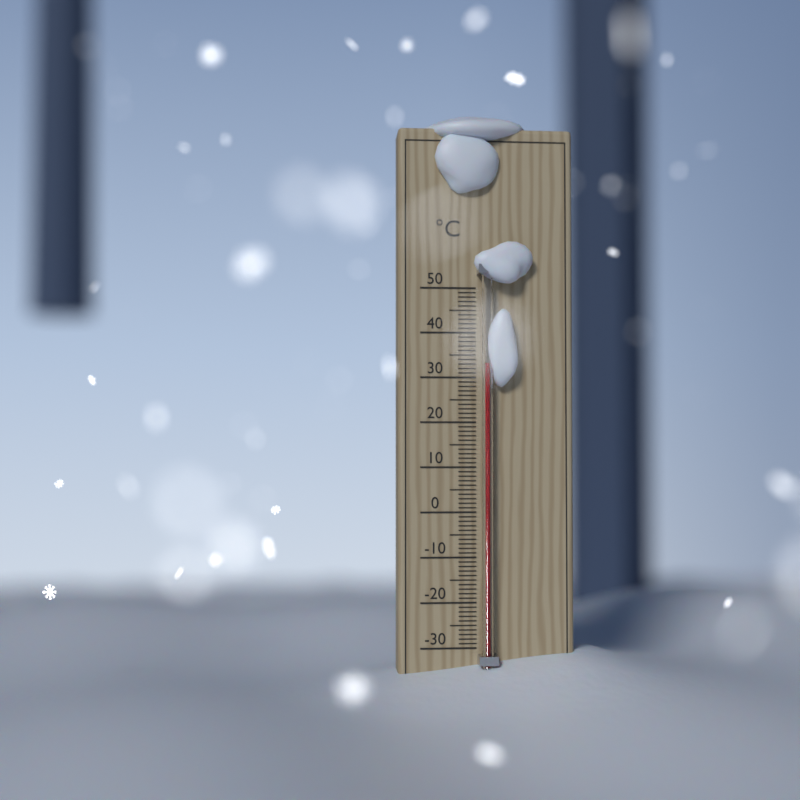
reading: 33 °C
